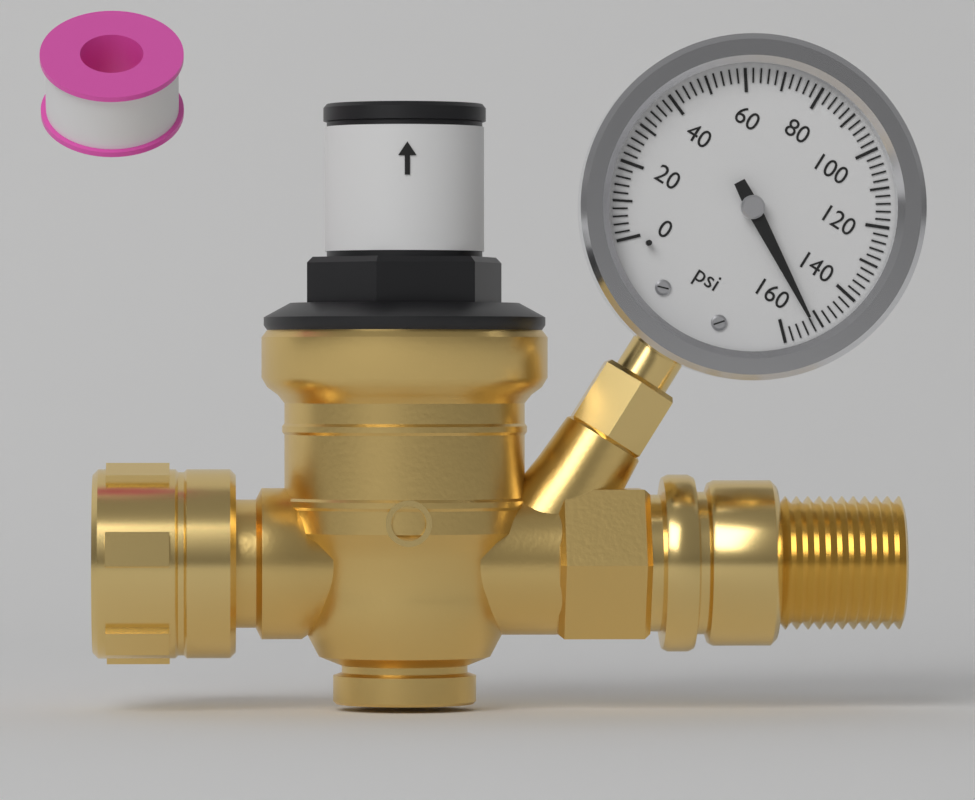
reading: 152 psi
